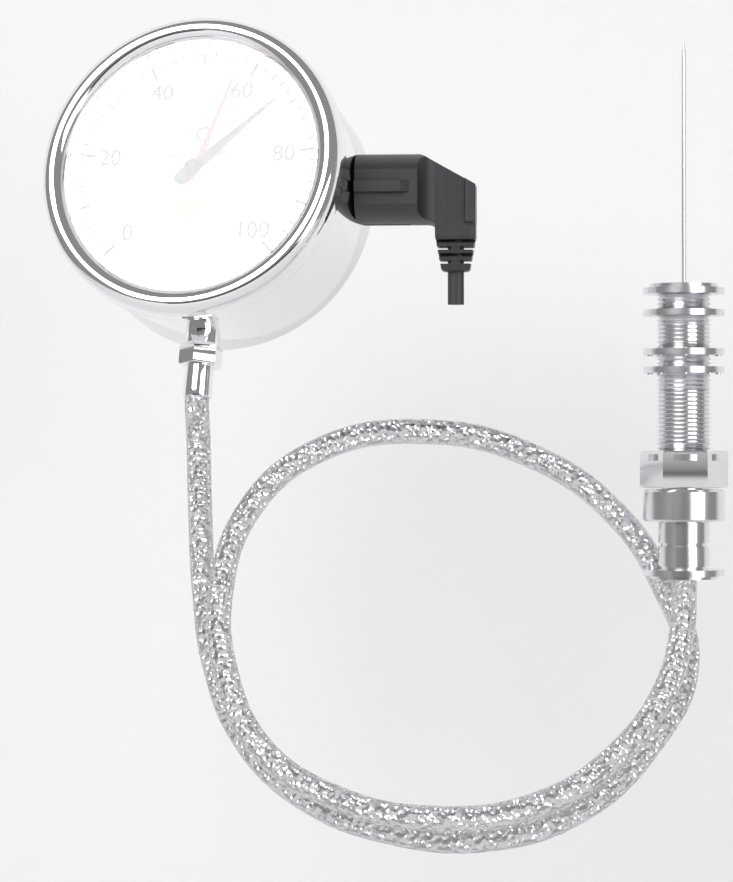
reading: 68 °C
